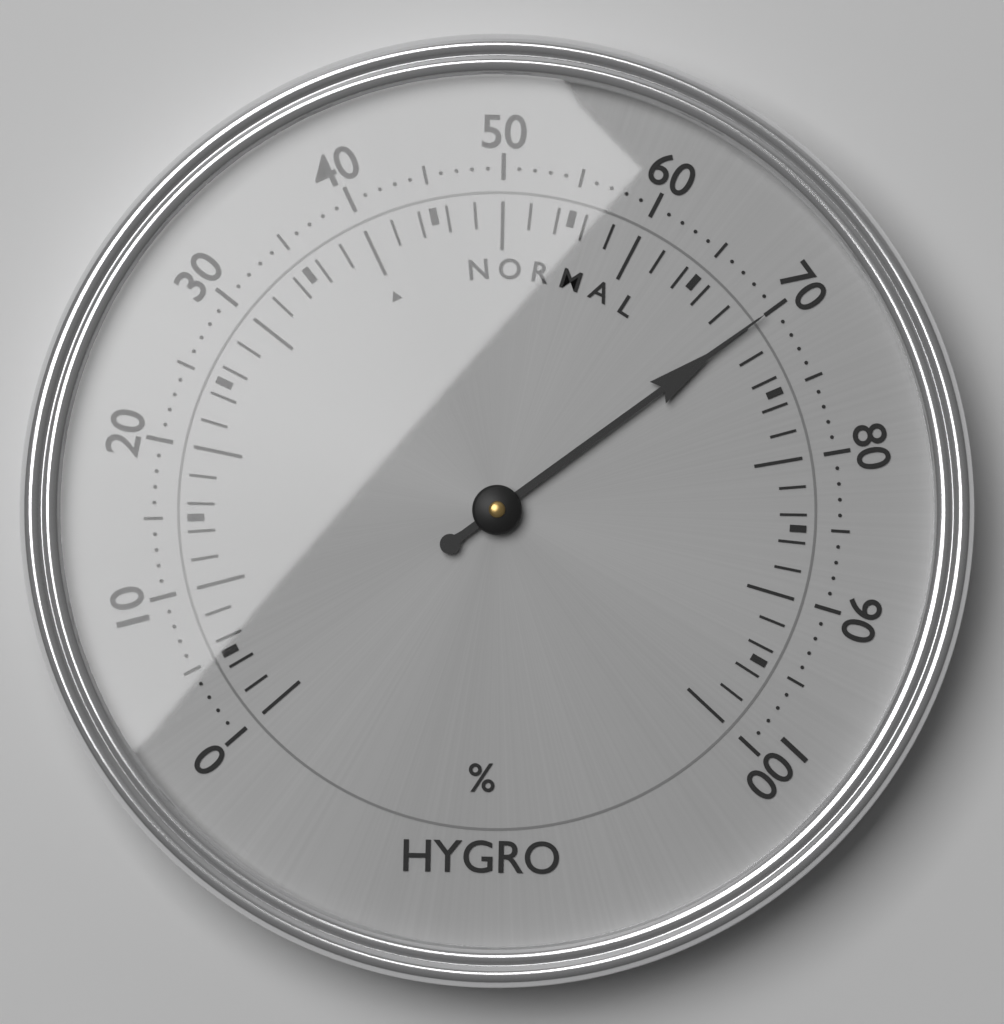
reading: 70 %
